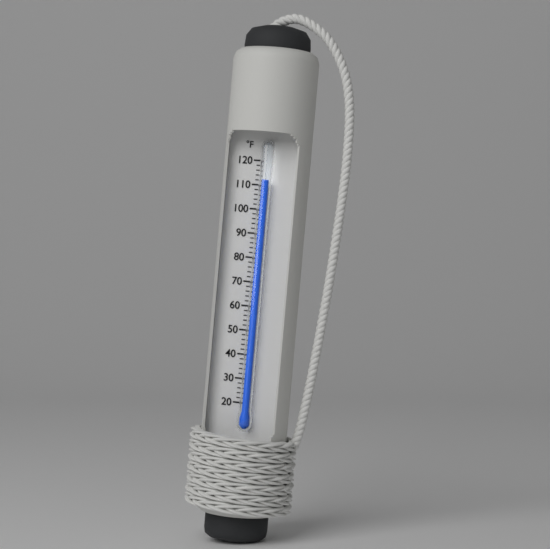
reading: 112 °F
